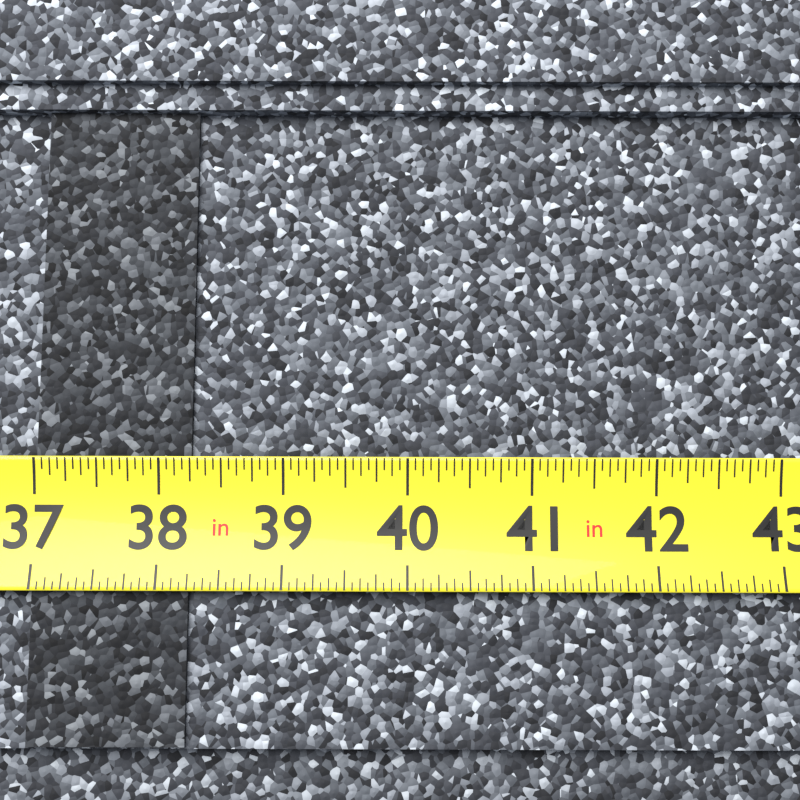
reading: 38.2500 in
